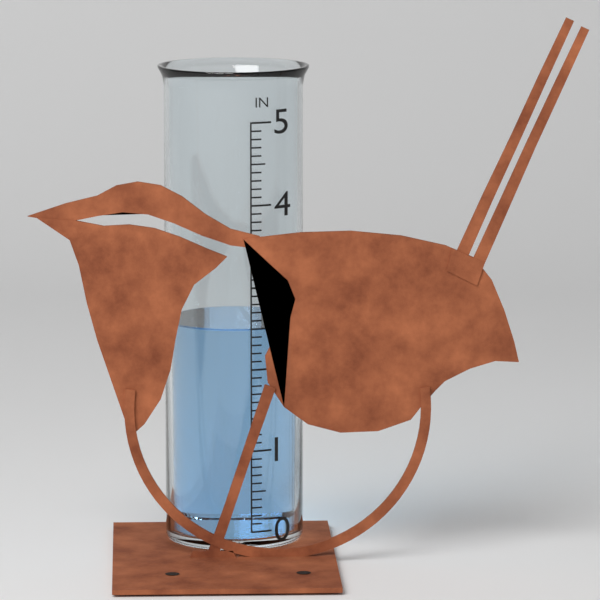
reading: 2.5 in
